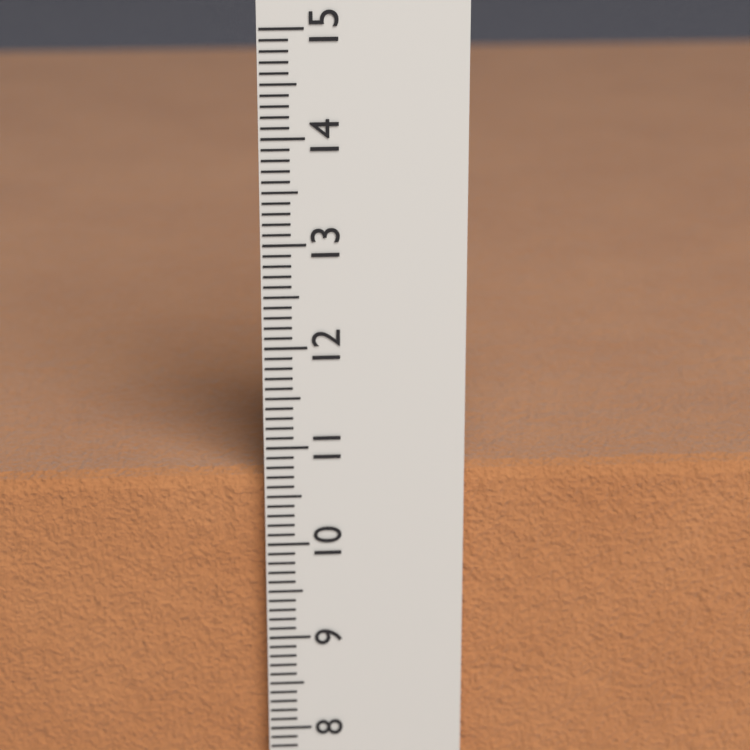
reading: 10.7 cm
